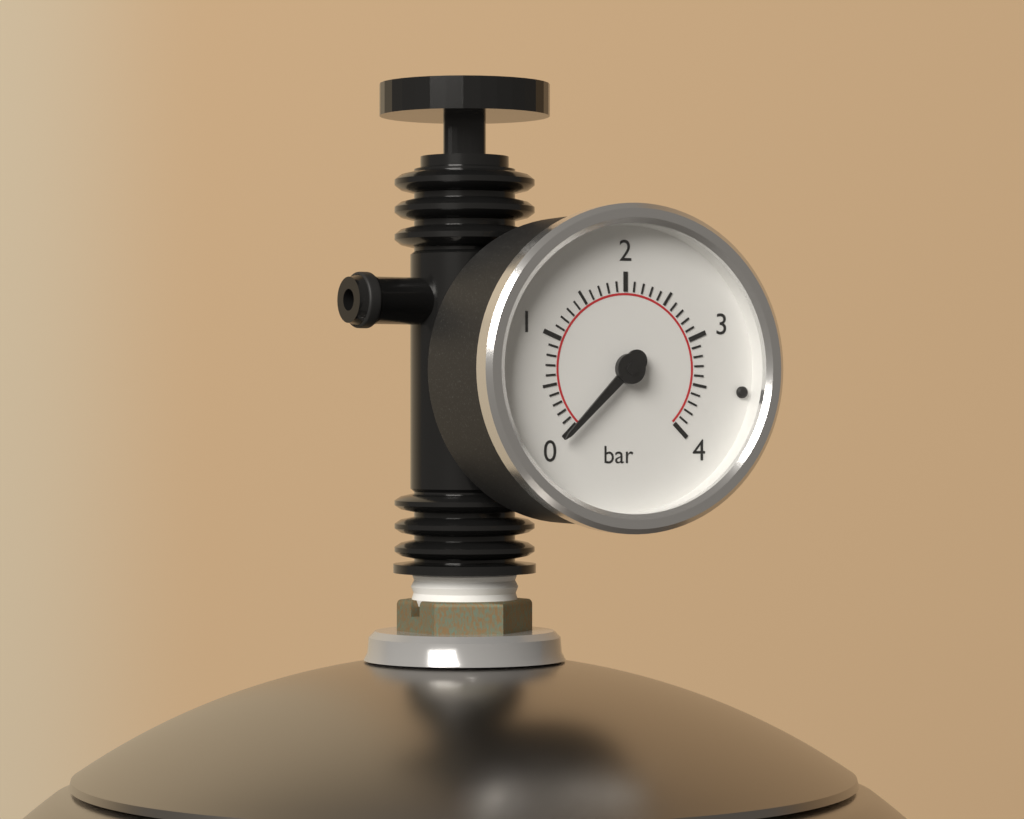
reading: 0.0 bar
